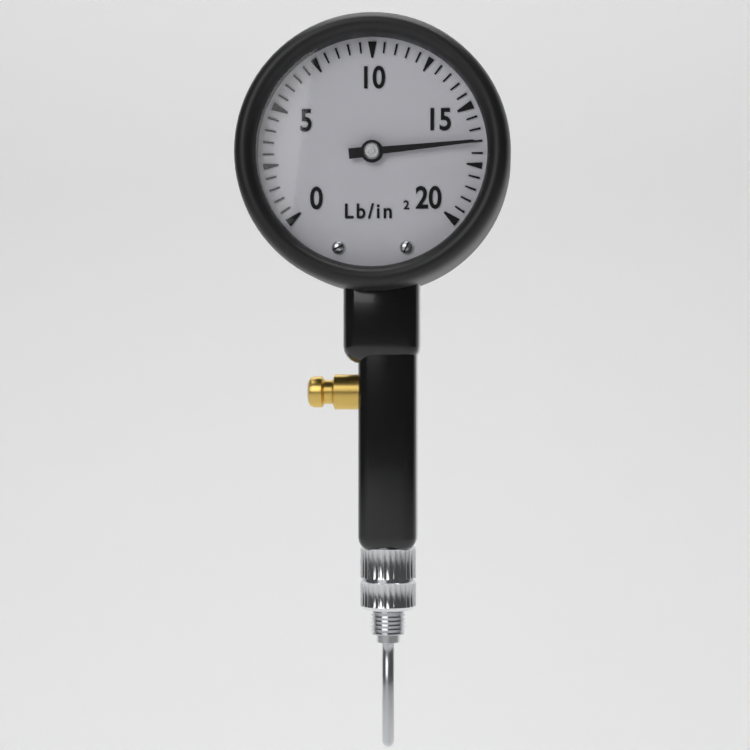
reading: 16.5 lb/in²
